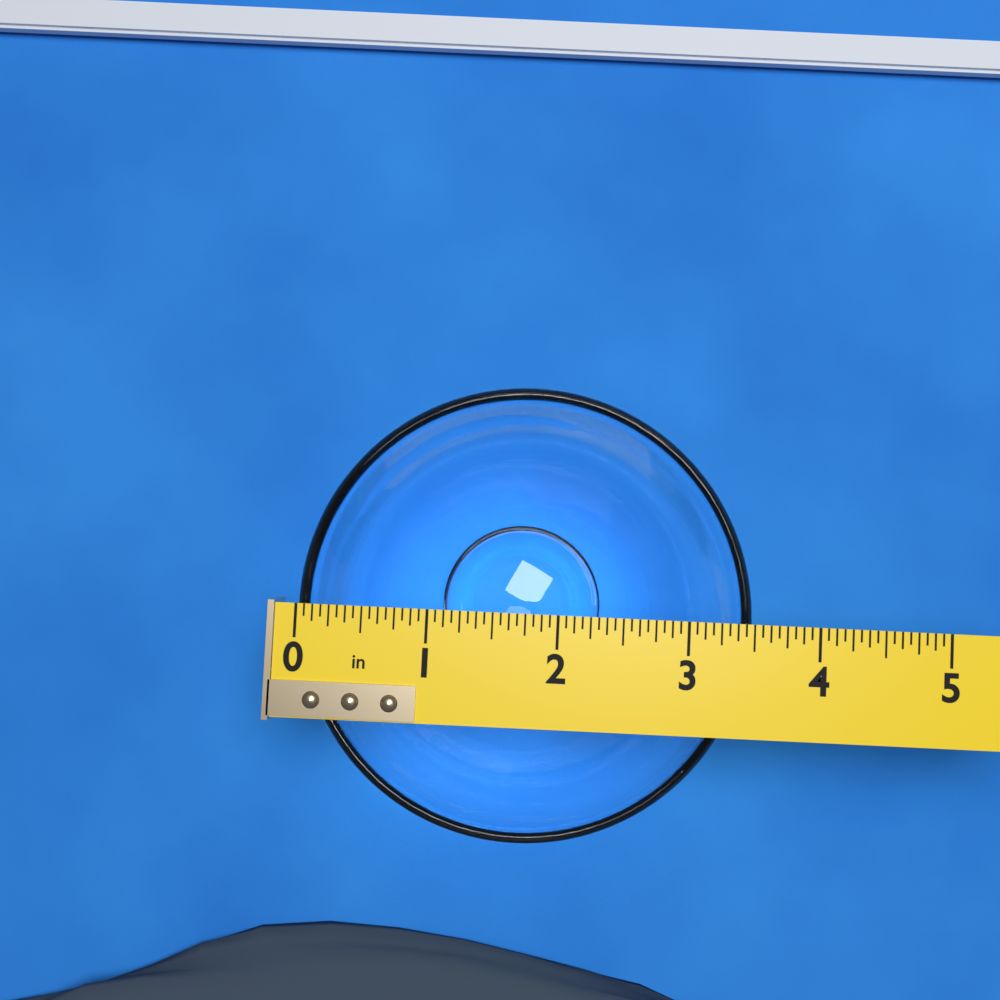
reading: 3.5000 in
